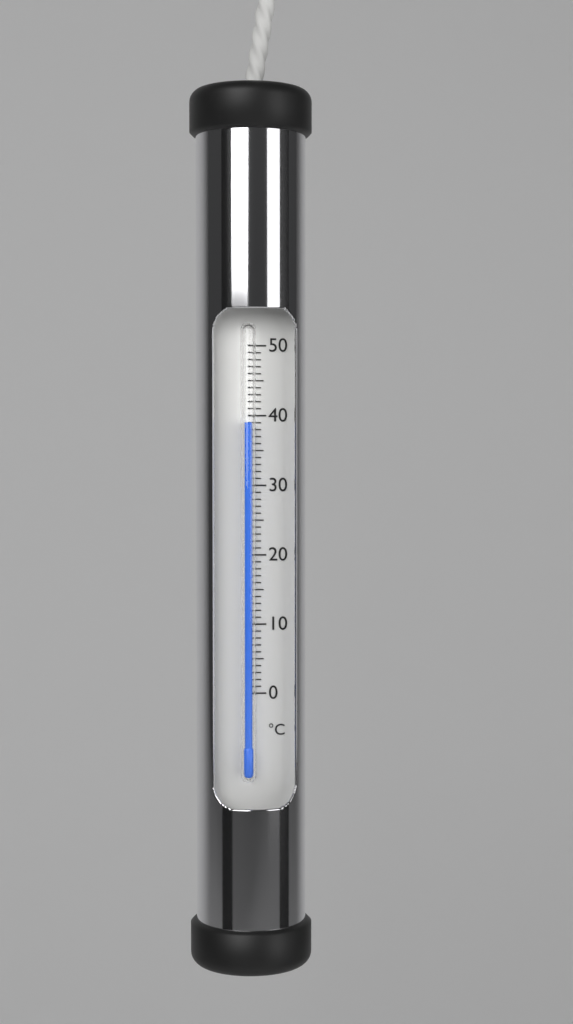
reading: 39 °C
